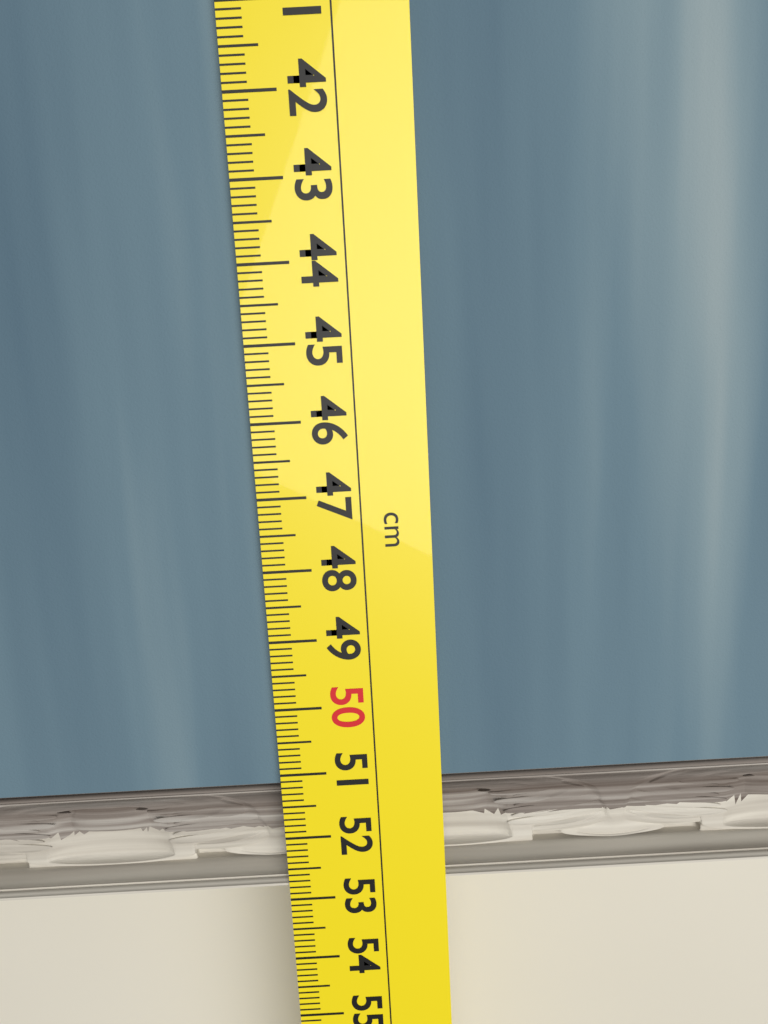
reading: 52.8 cm
